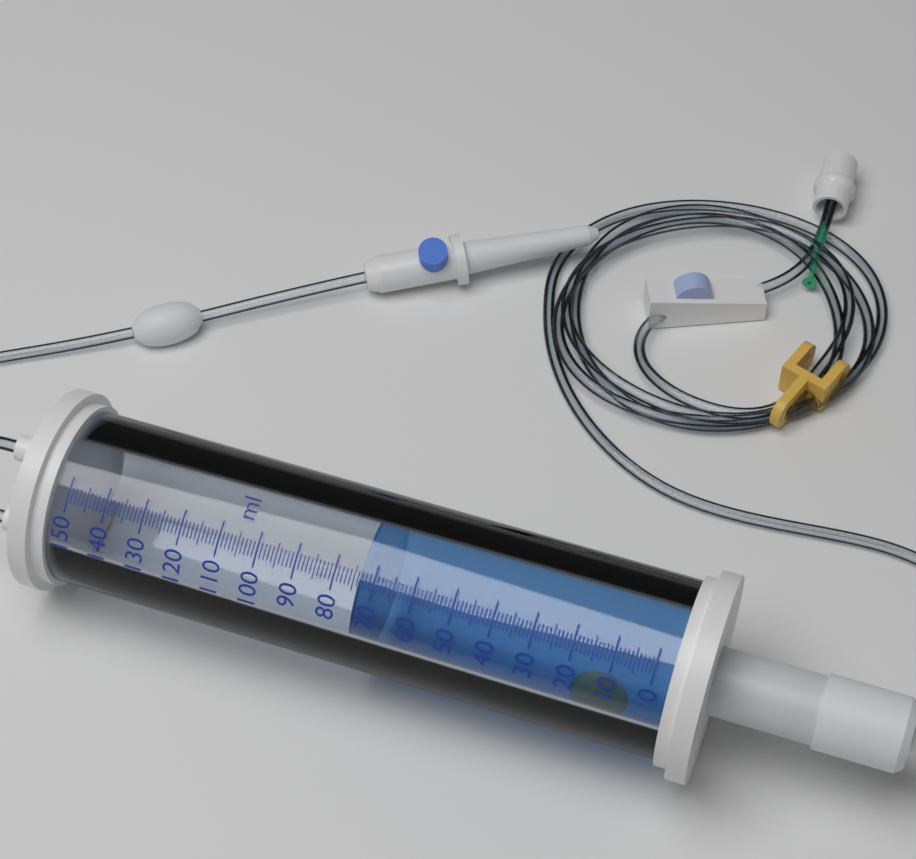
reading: 74 ml
